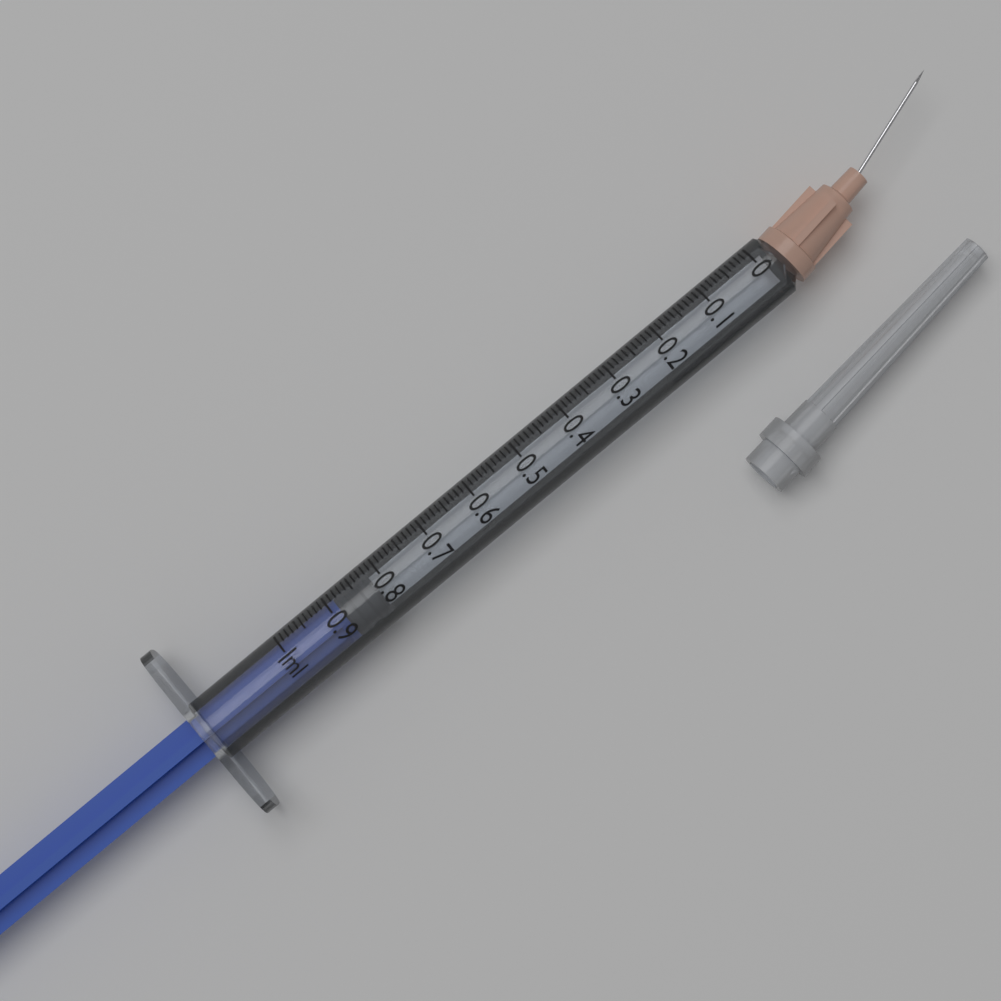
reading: 0.82 ml
